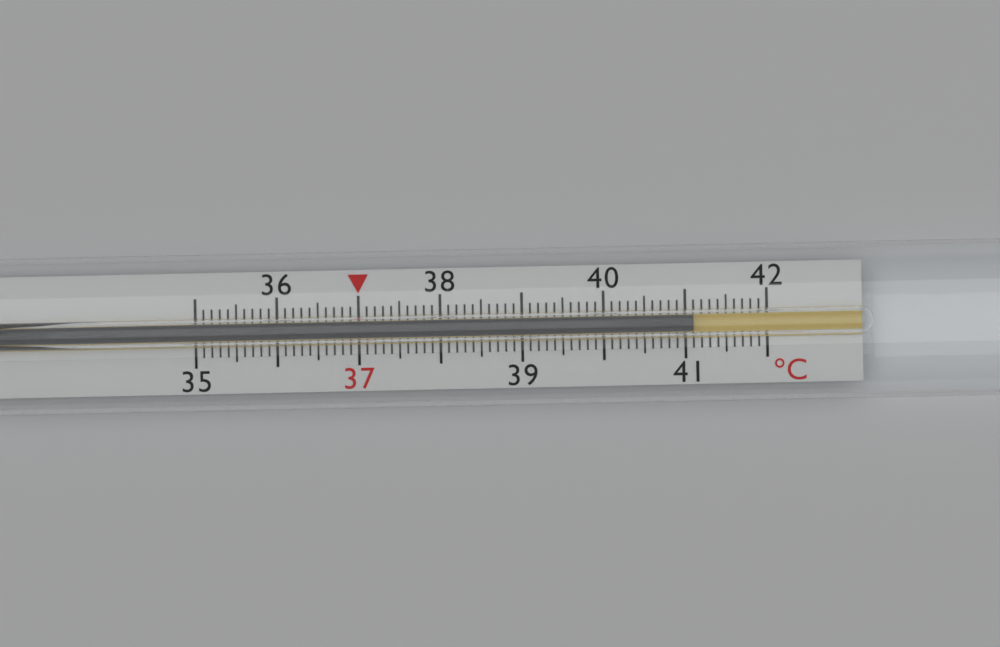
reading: 41.1 °C
